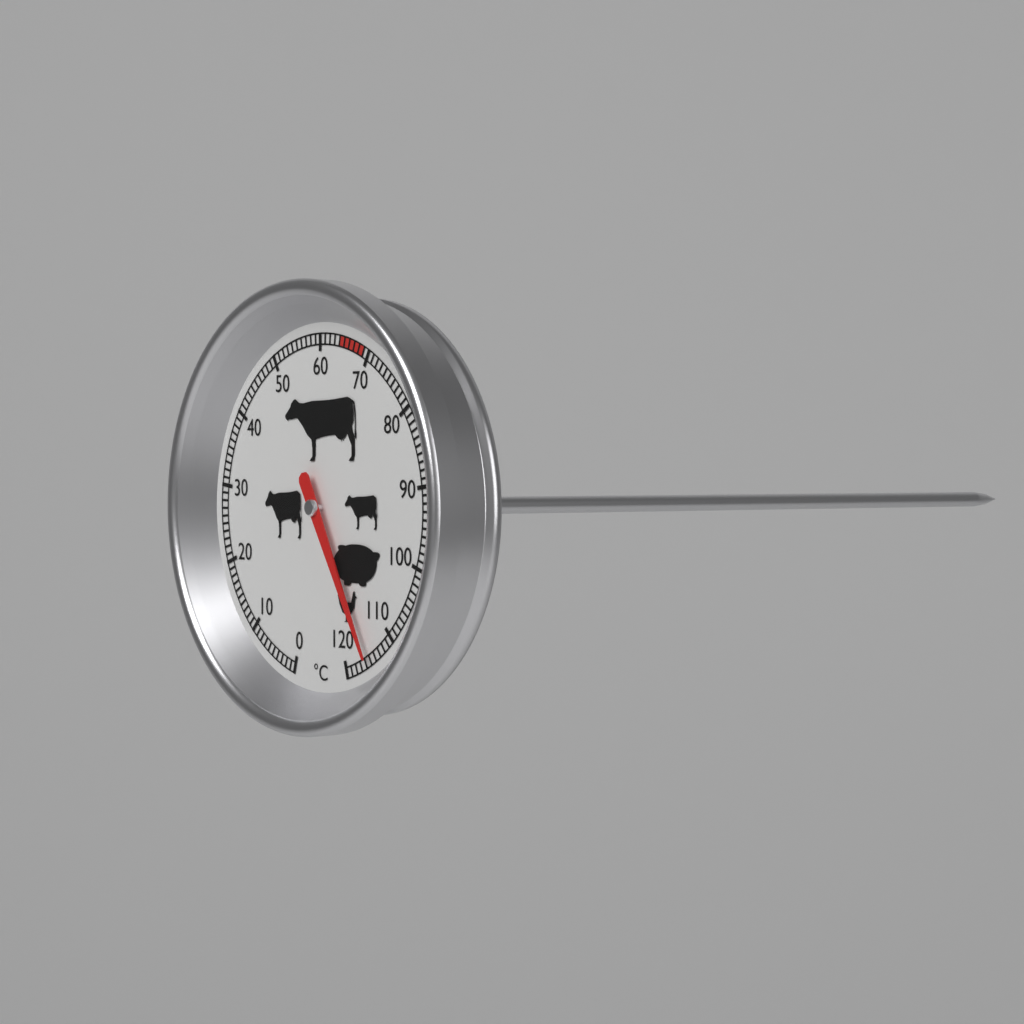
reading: 115 °C
